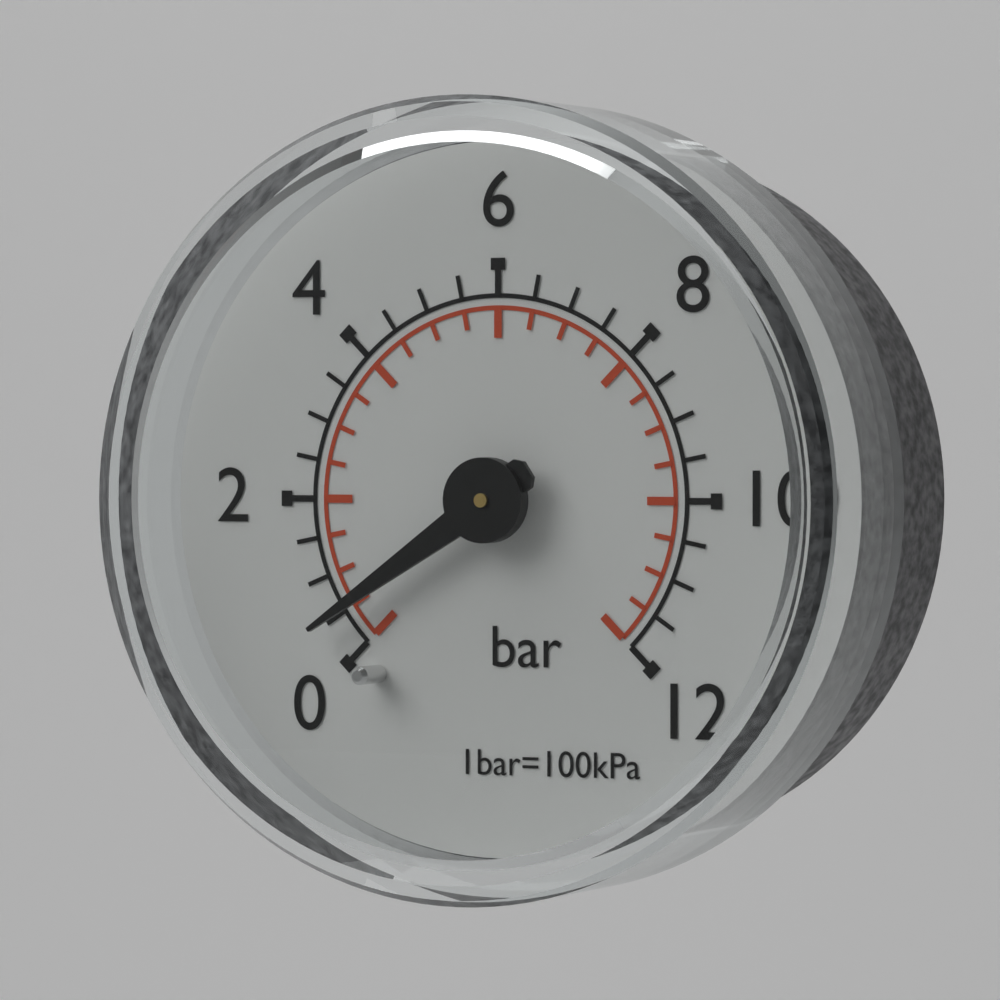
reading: 0.5 bar
